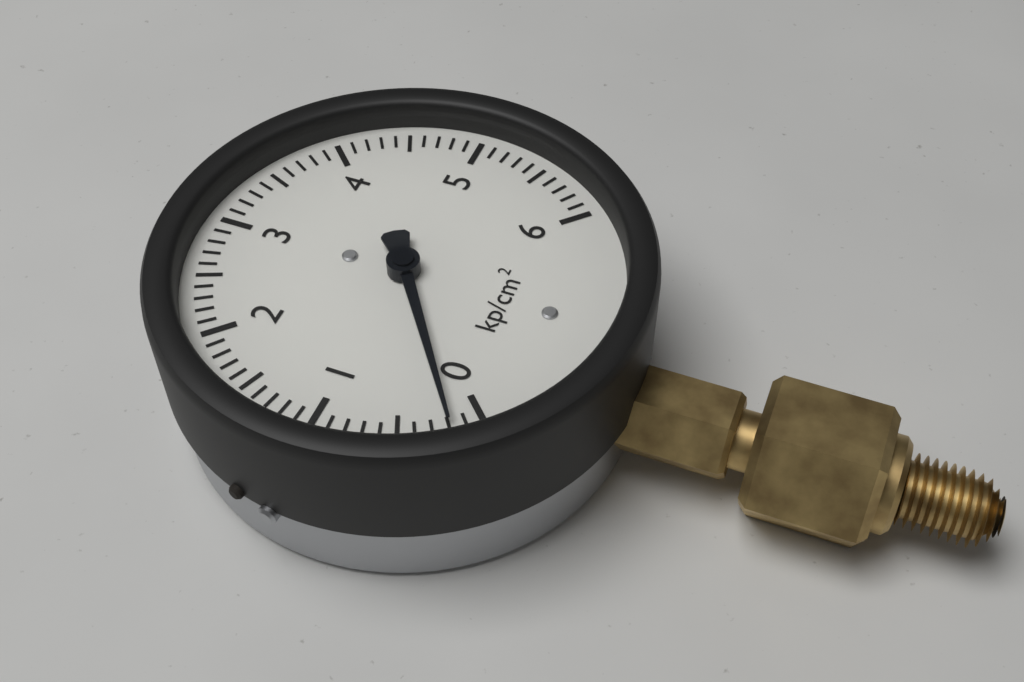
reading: 0.2 kp/cm²
